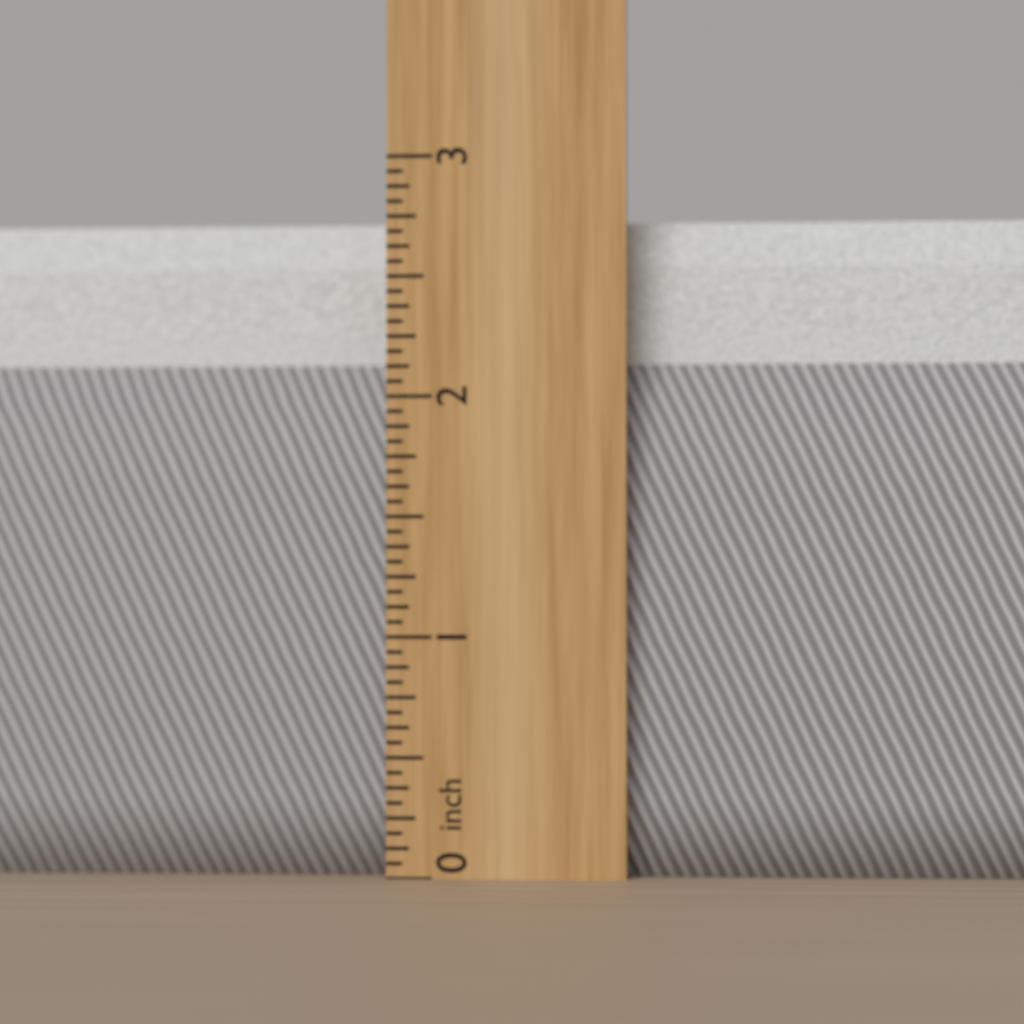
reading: 2.7500 inch
